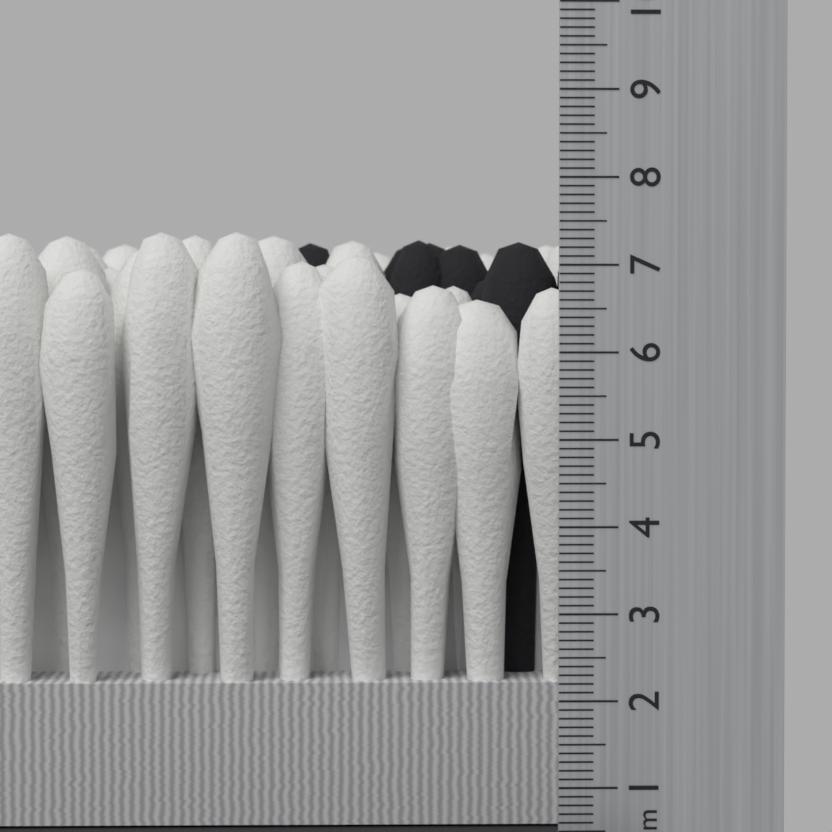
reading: 7.5 cm
